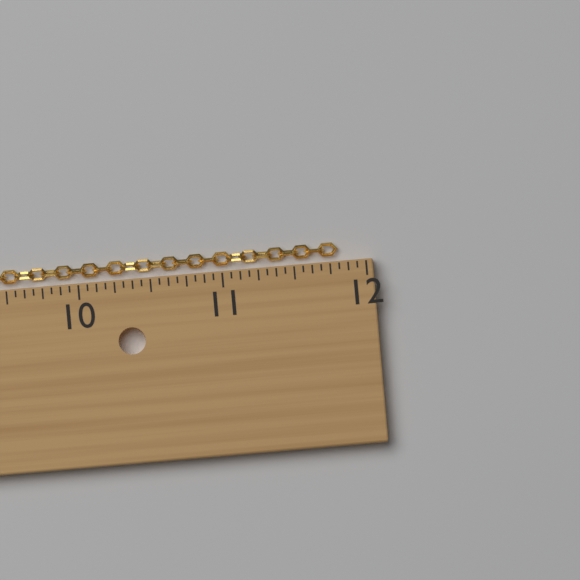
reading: 11.8125 in
